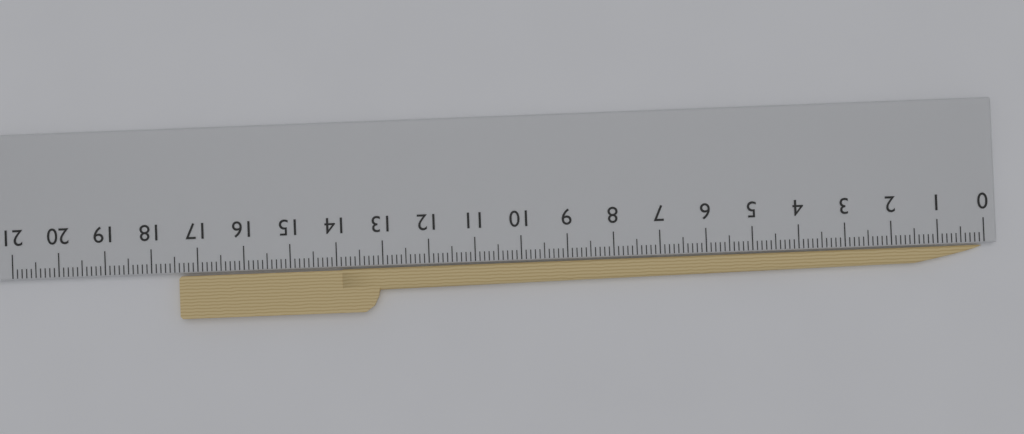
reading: 17.4 cm
